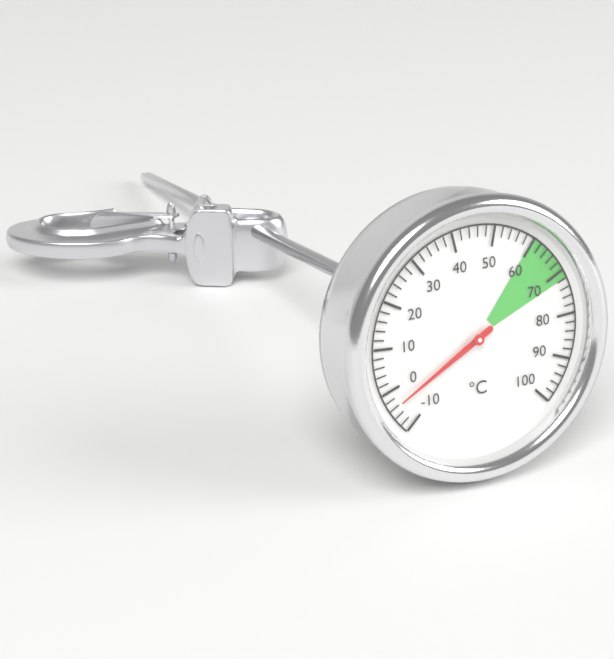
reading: -4 °C
